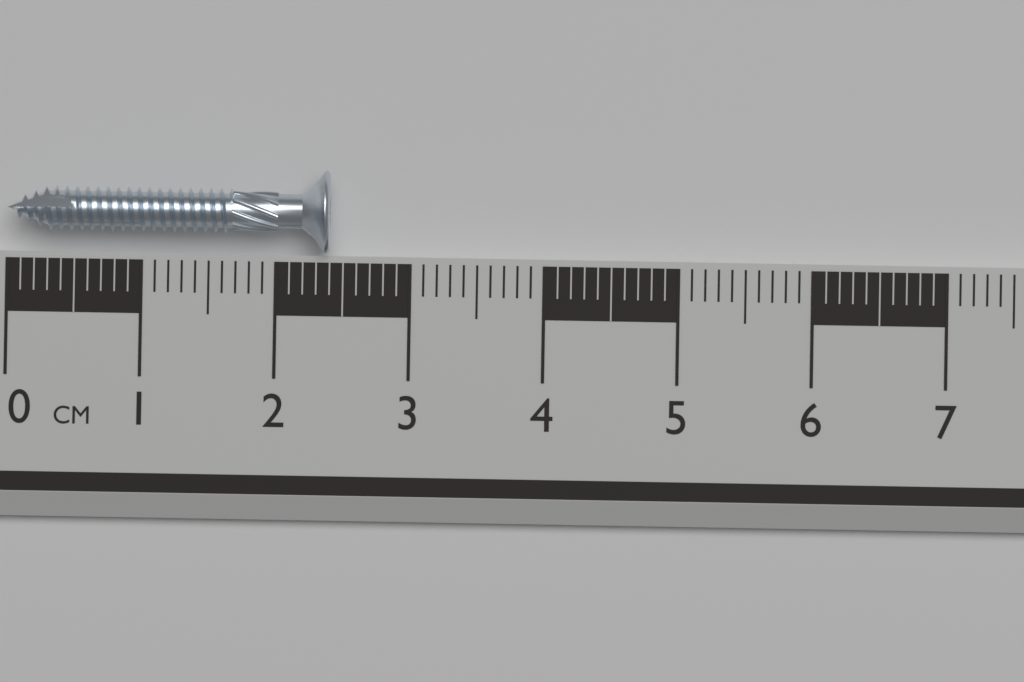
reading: 2.4 cm
